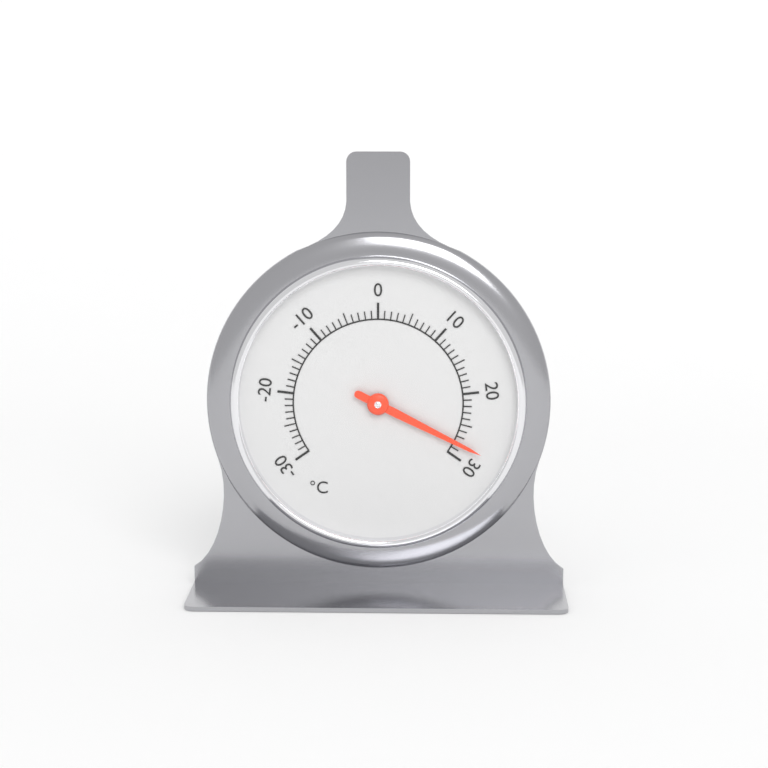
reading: 28 °C
